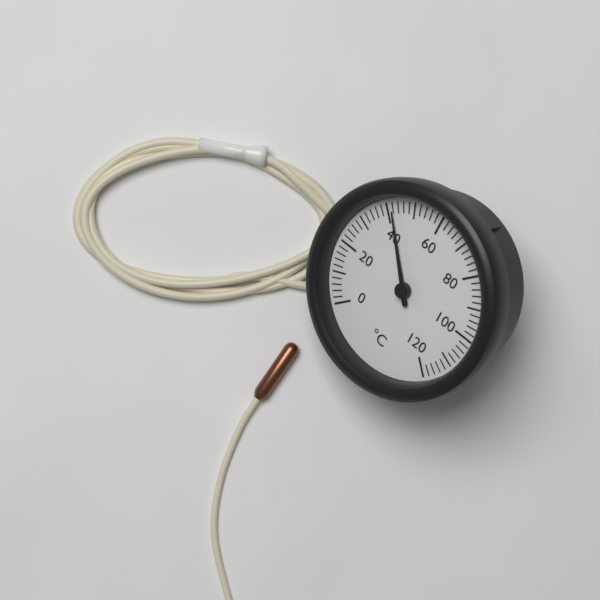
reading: 42 °C
